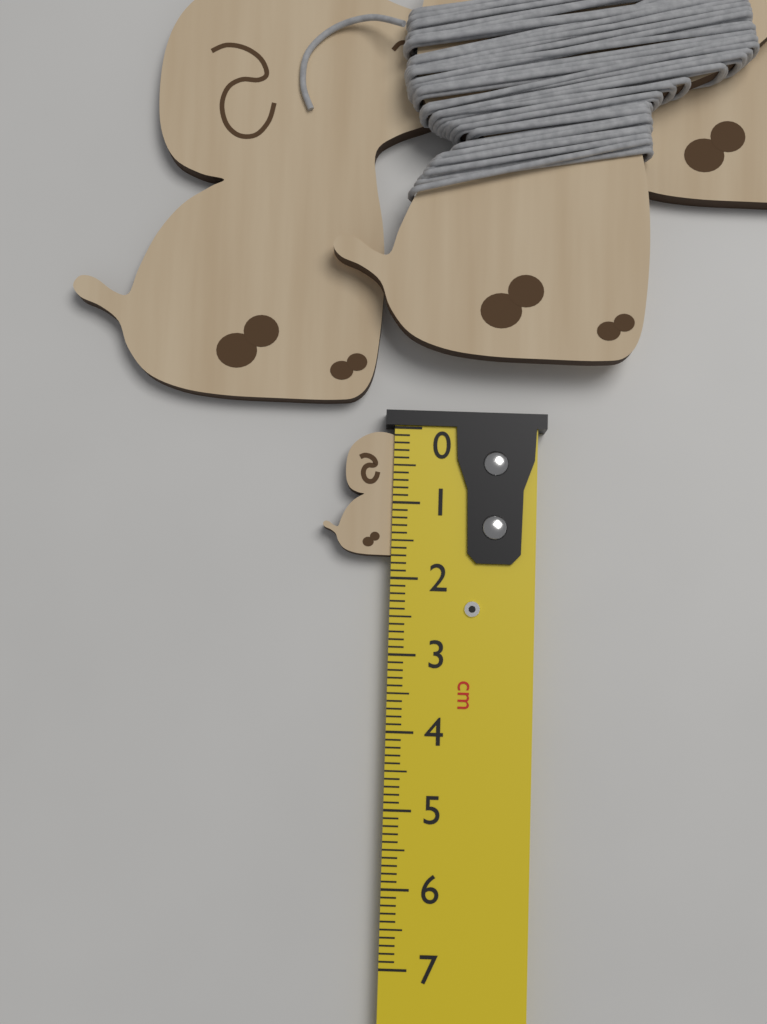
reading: 1.7 cm
